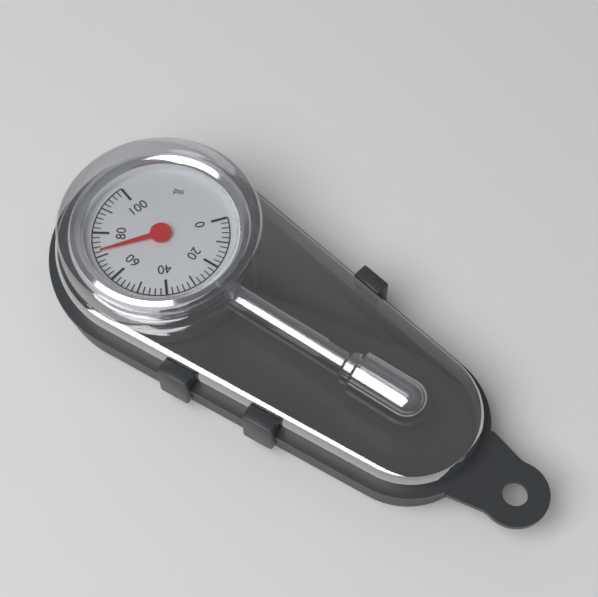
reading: 72 psi
